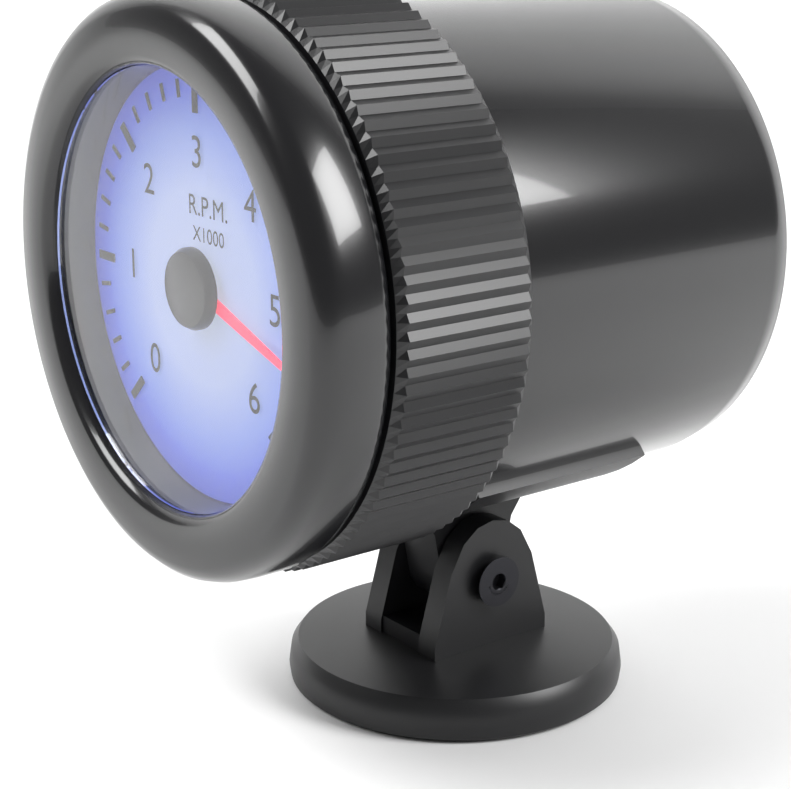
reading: 5.4 RPM x1000
